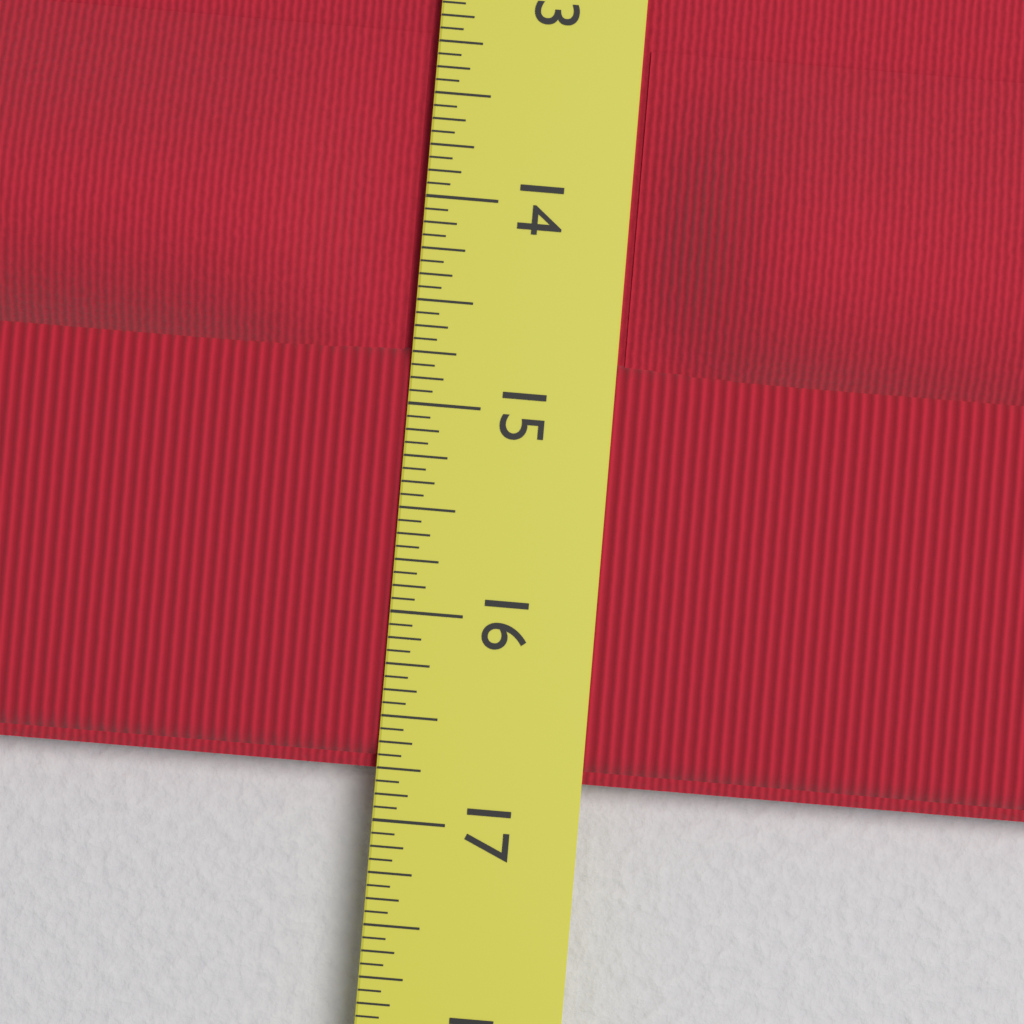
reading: 16.7500 in
